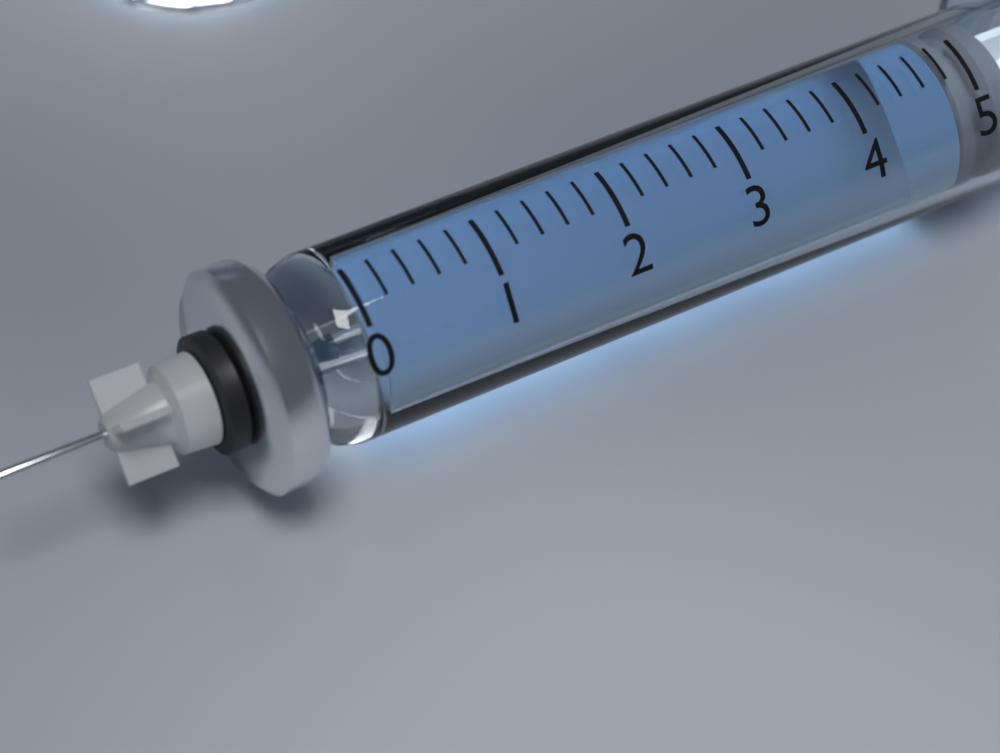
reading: 4.8 (no unit)
